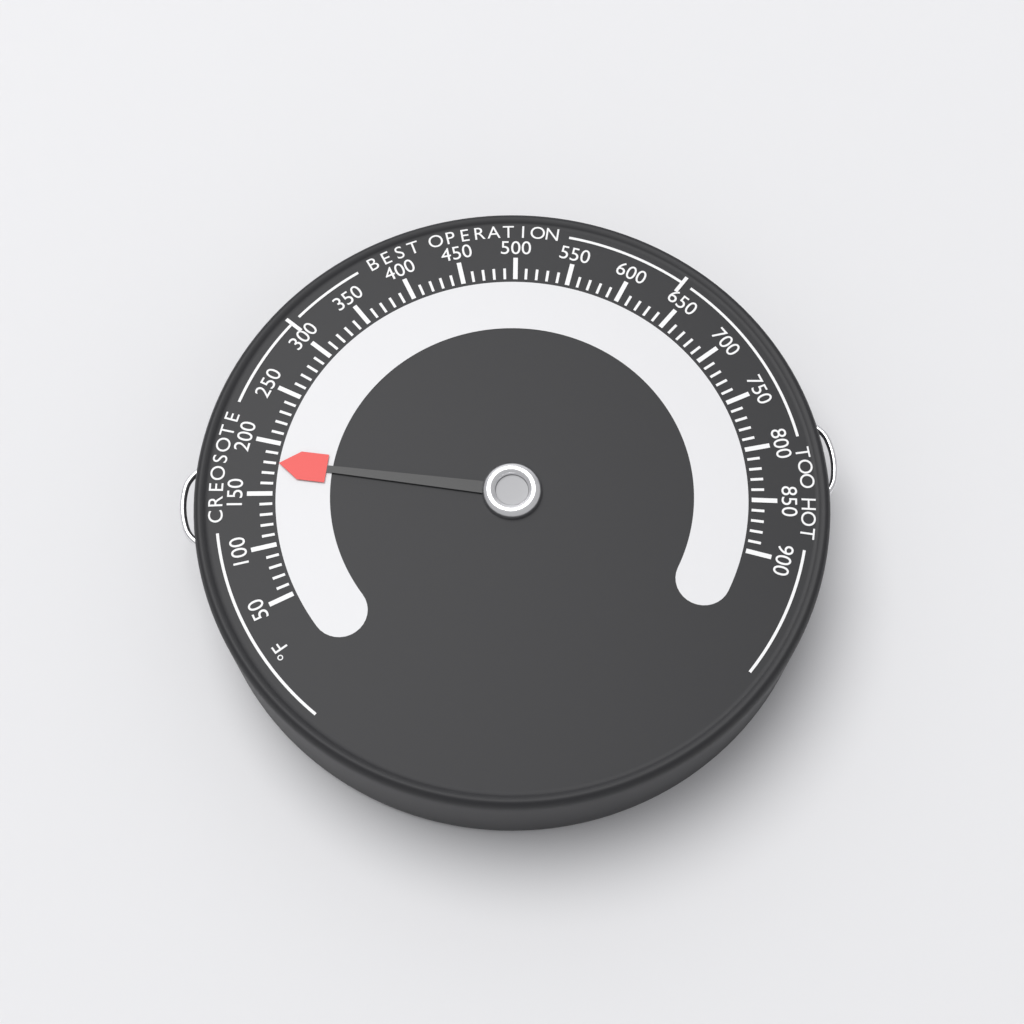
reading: 180 °F
